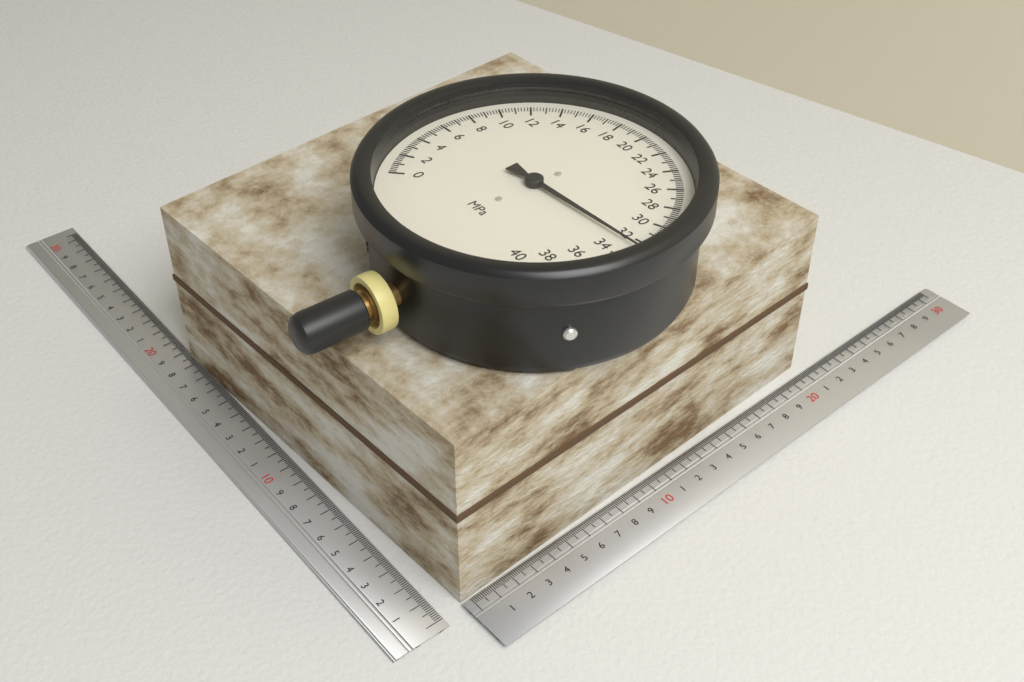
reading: 32.6 MPa
